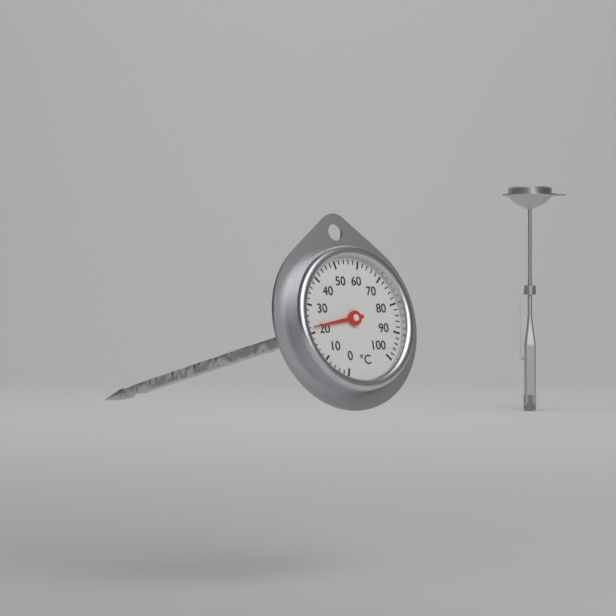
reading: 22 °C
